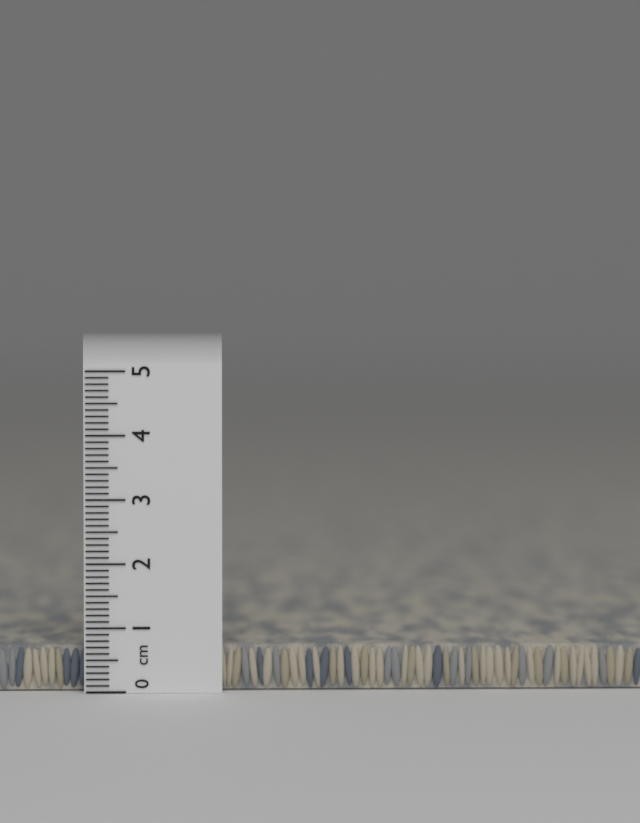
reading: 0.7 cm
